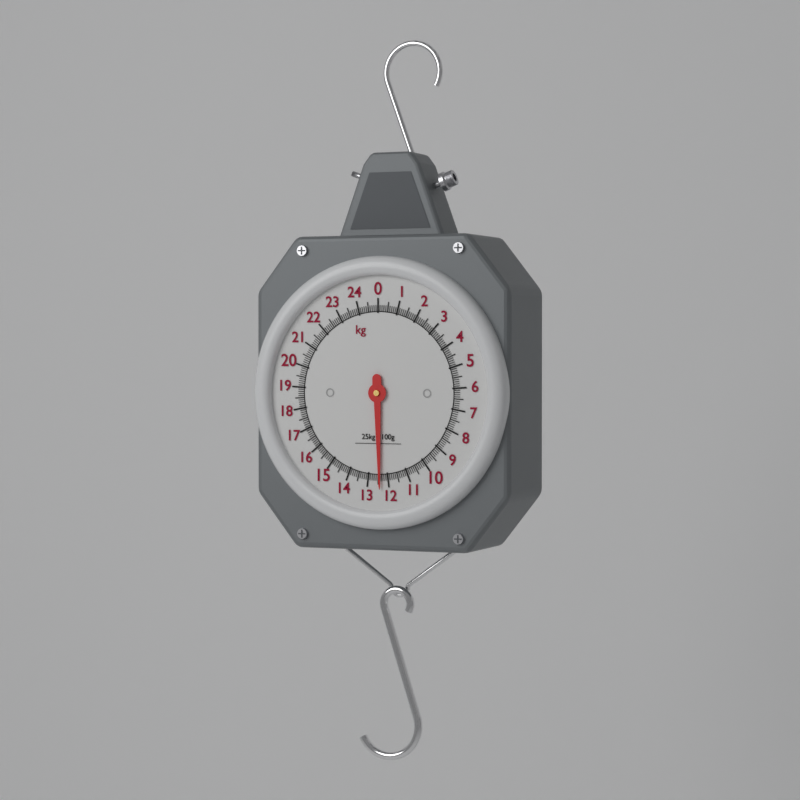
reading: 12.4 kg
